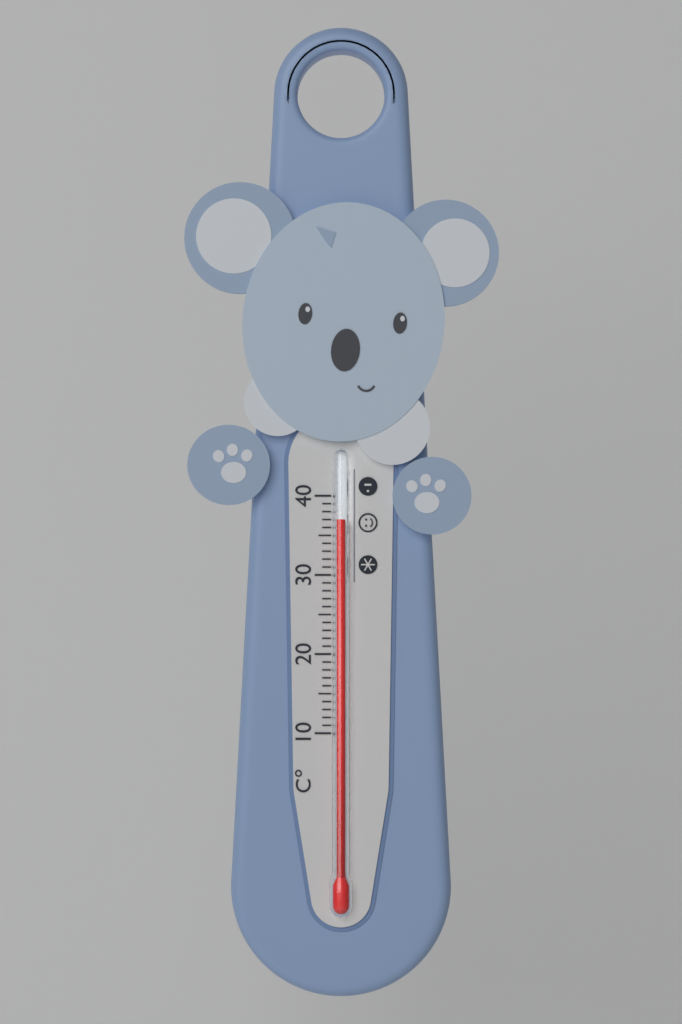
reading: 37 °C
